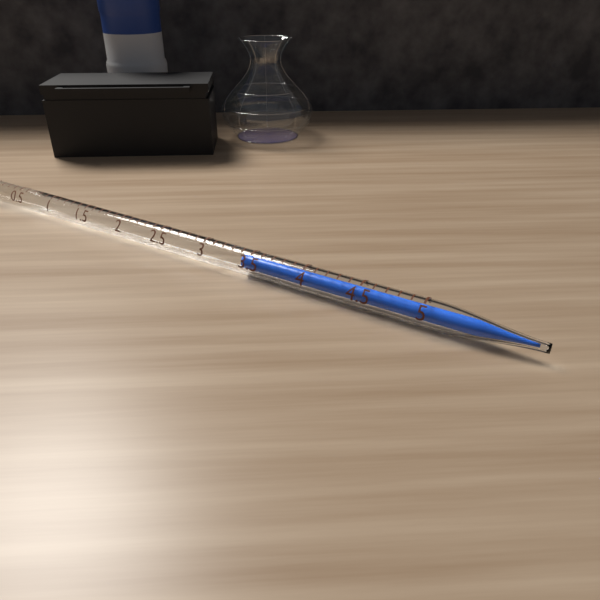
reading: 3.4 ml
